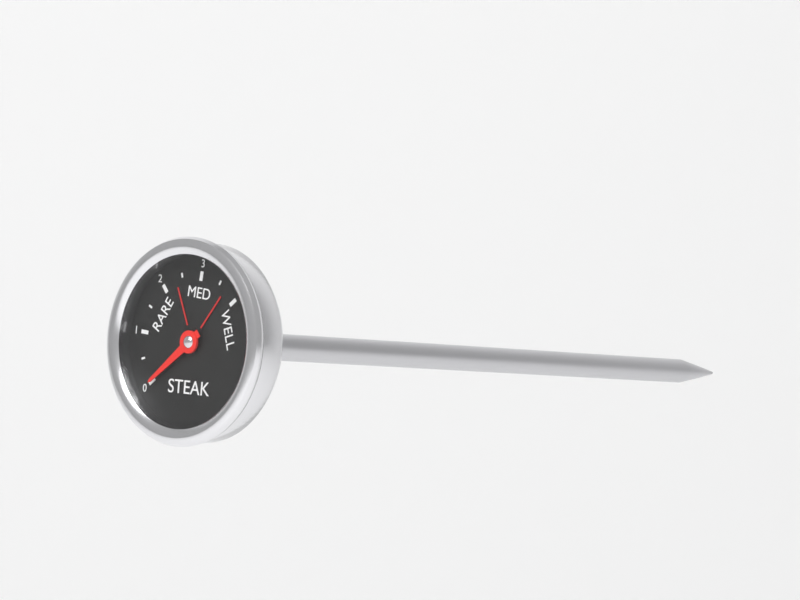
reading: 0.0 (no unit)
